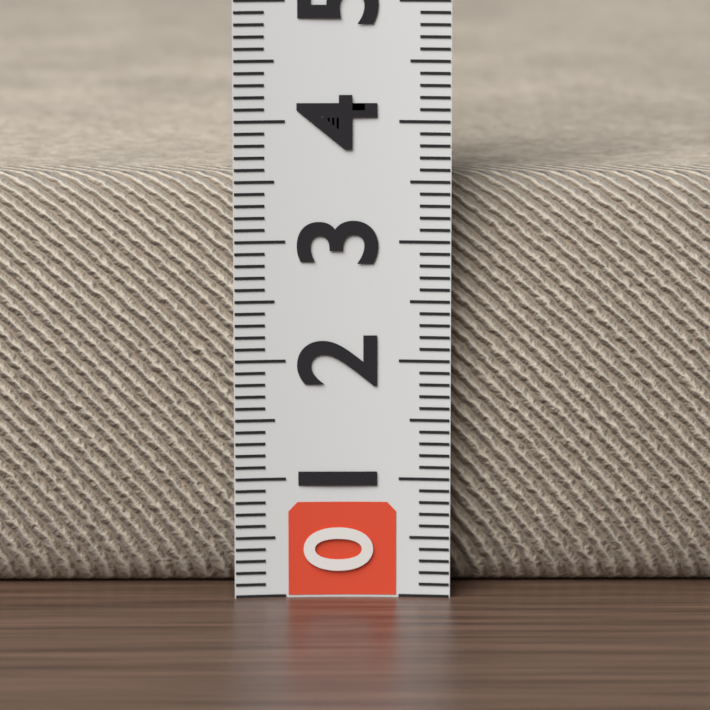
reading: 3.5 (no unit)
